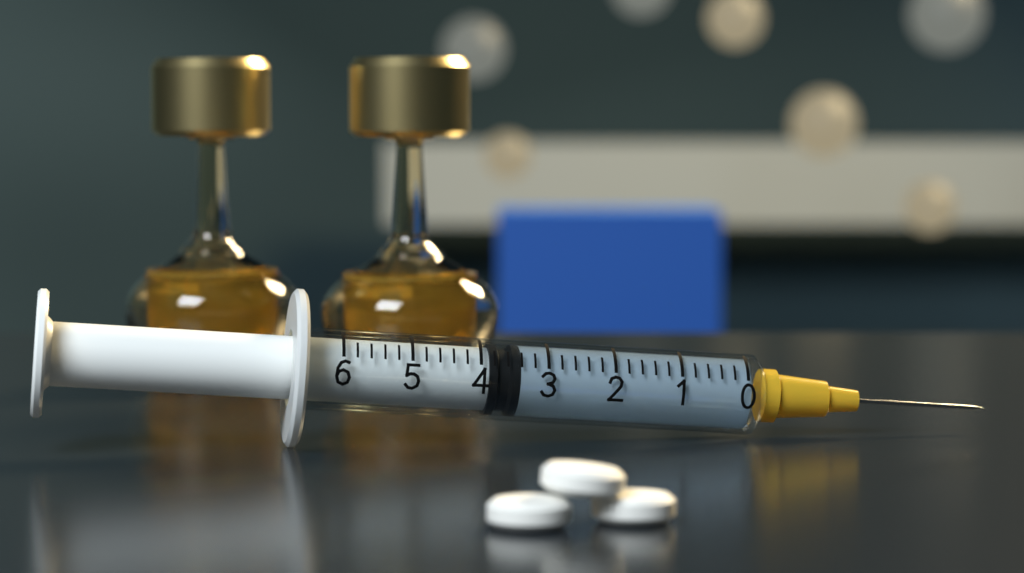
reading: 3.4 (no unit)
